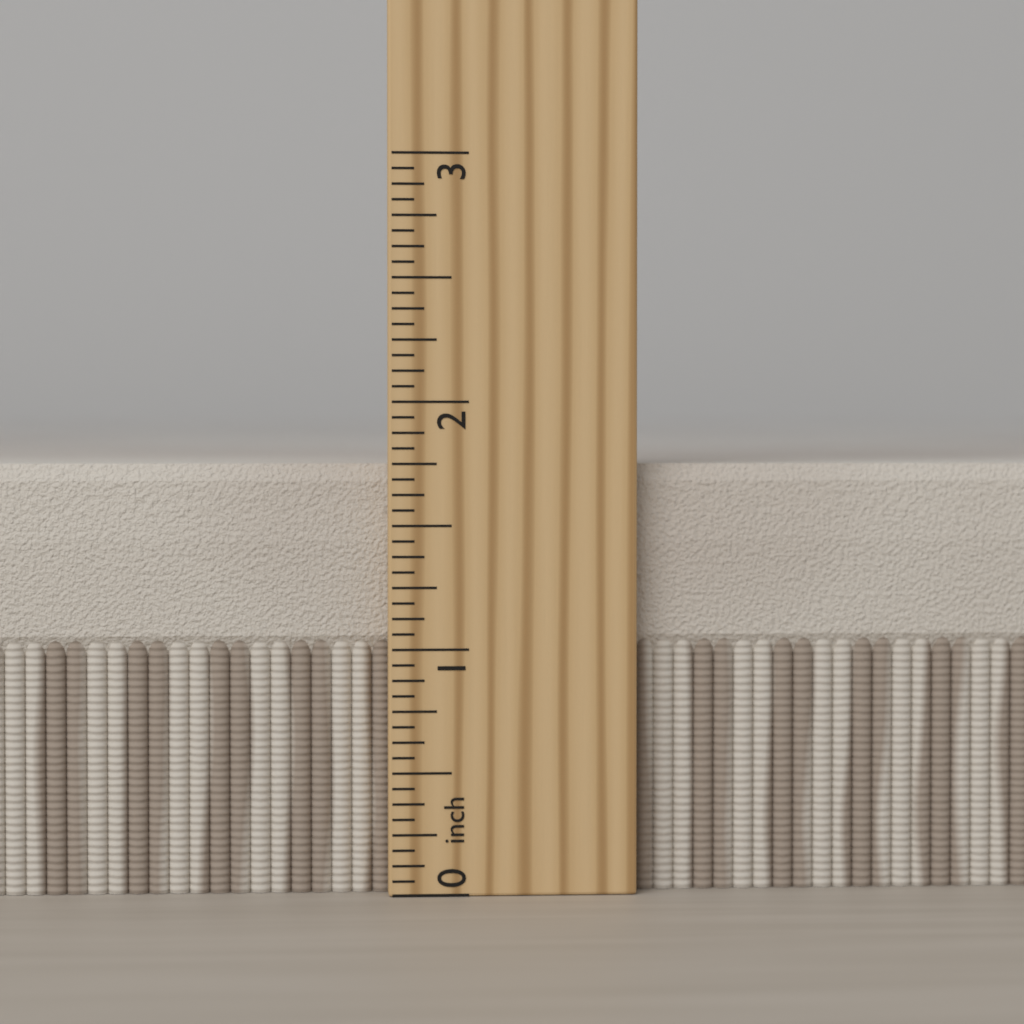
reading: 1.7500 inch
